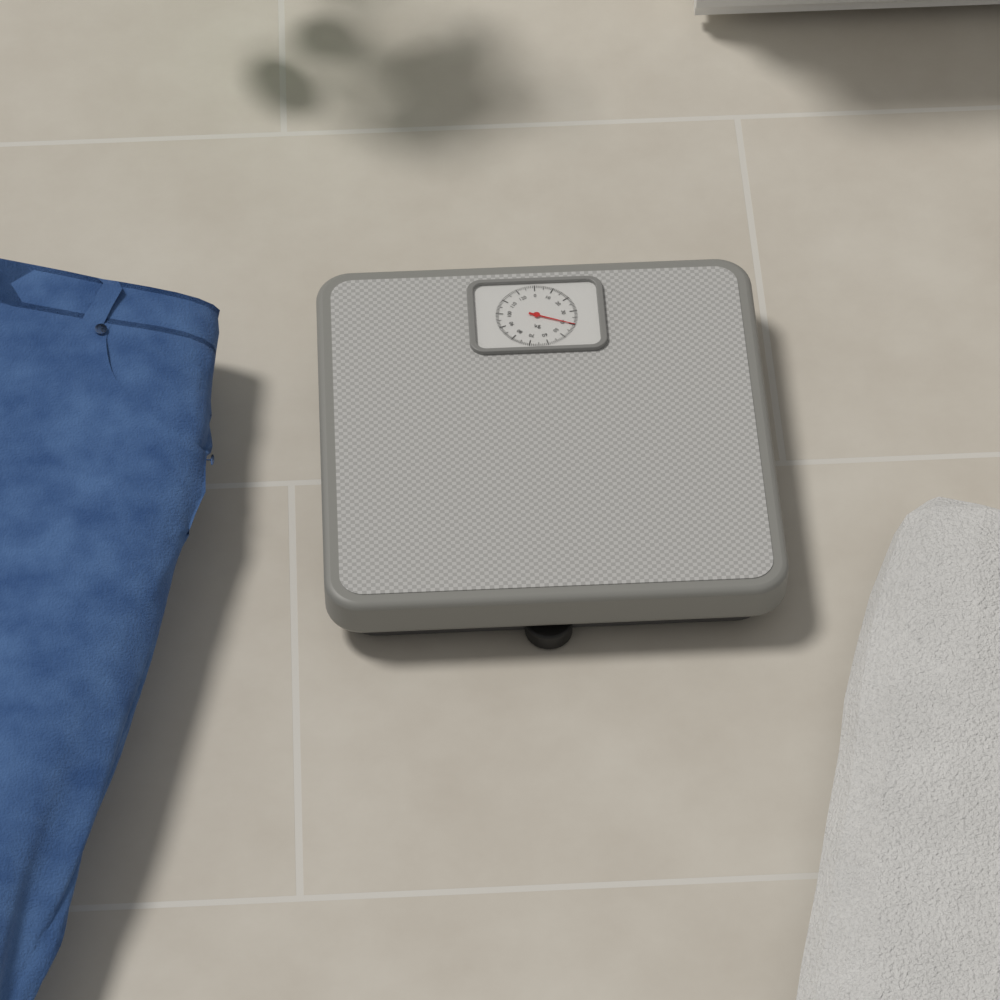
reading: 40 kg
